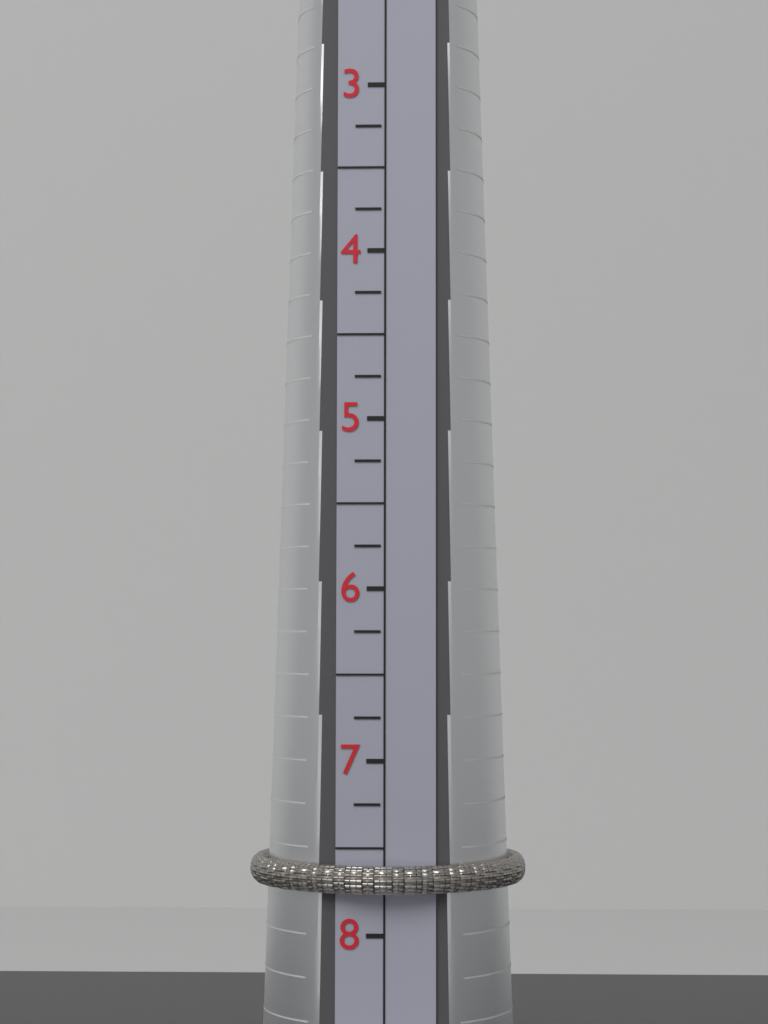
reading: 7.75 (no unit)
